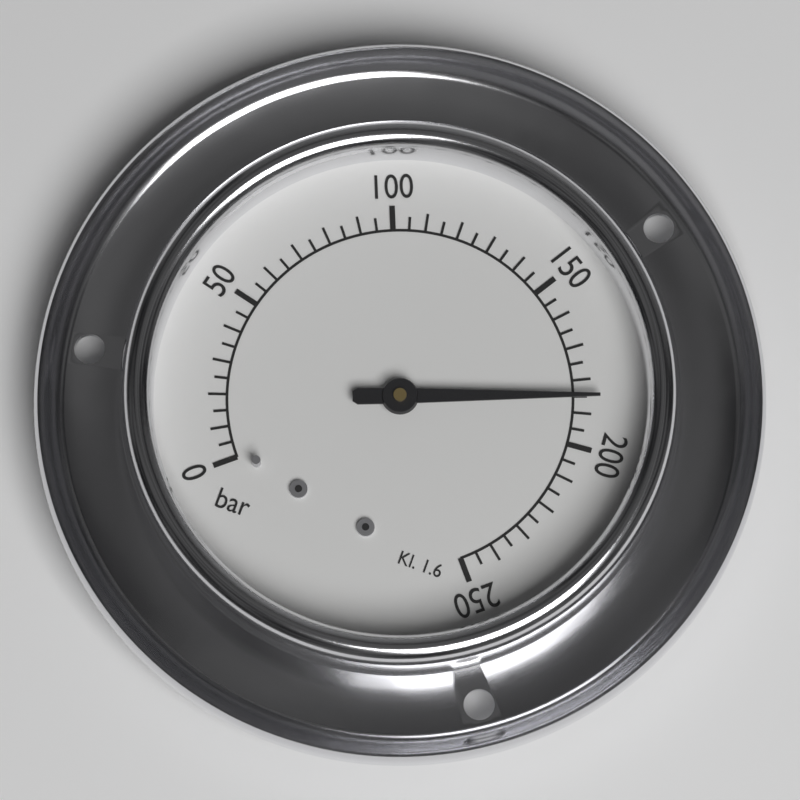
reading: 185 bar
